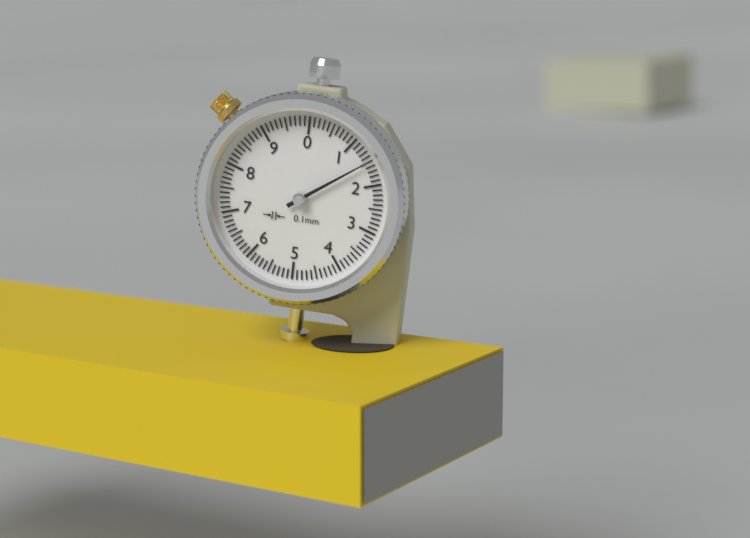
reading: 1.5 mm
